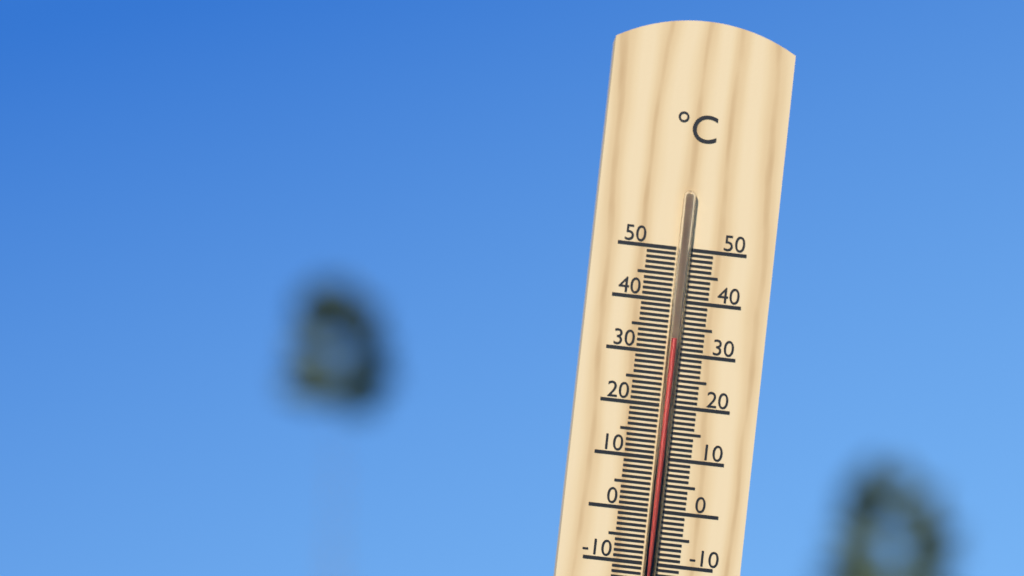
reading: 33 °C
